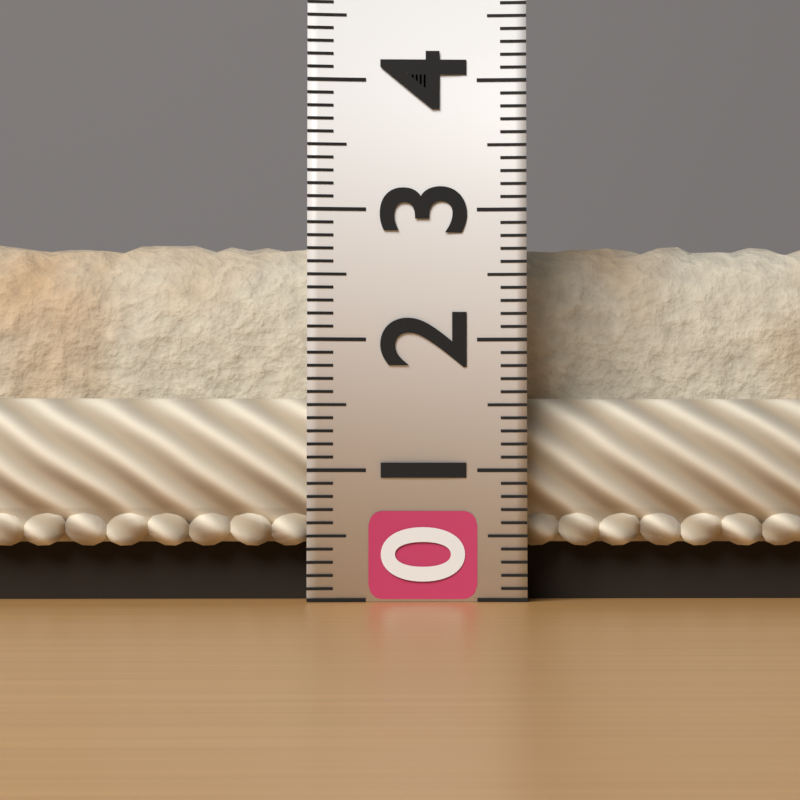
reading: 2.9 (no unit)
